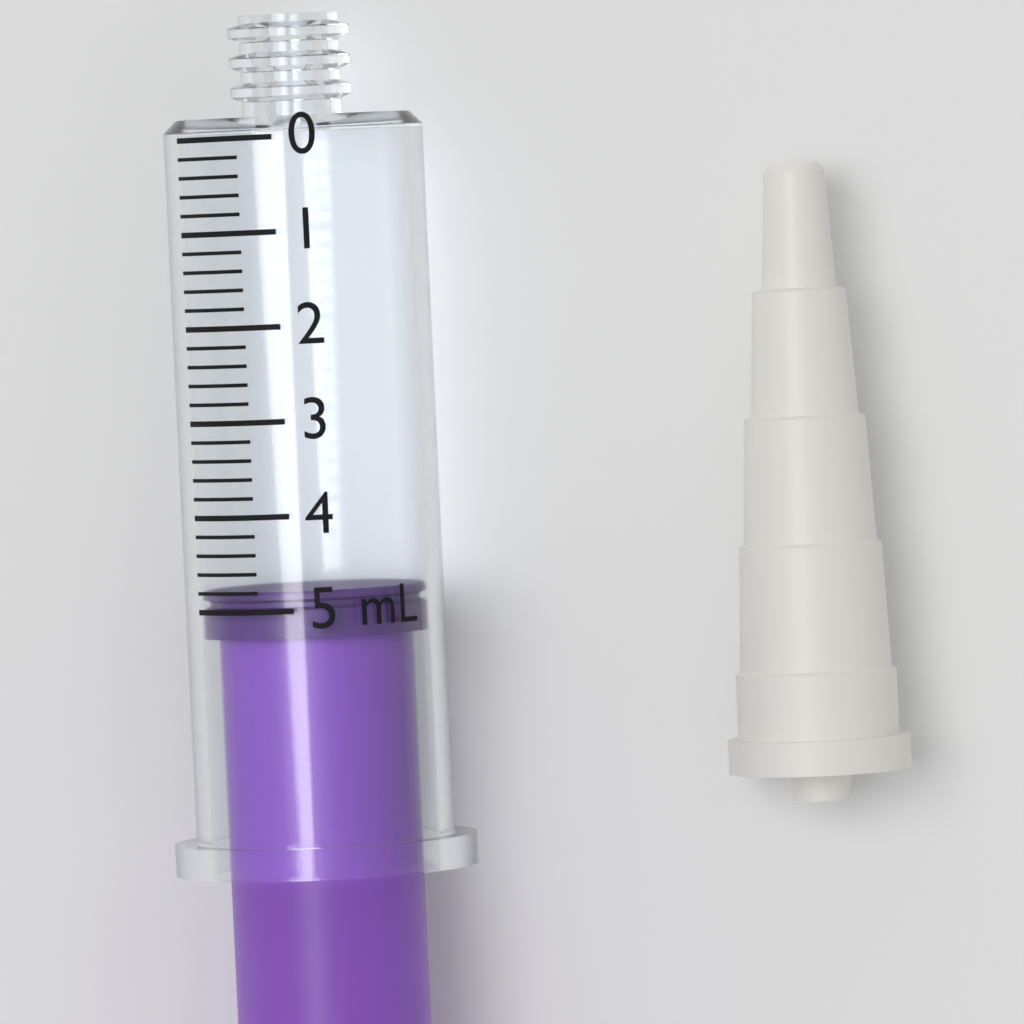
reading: 4.8 mL
